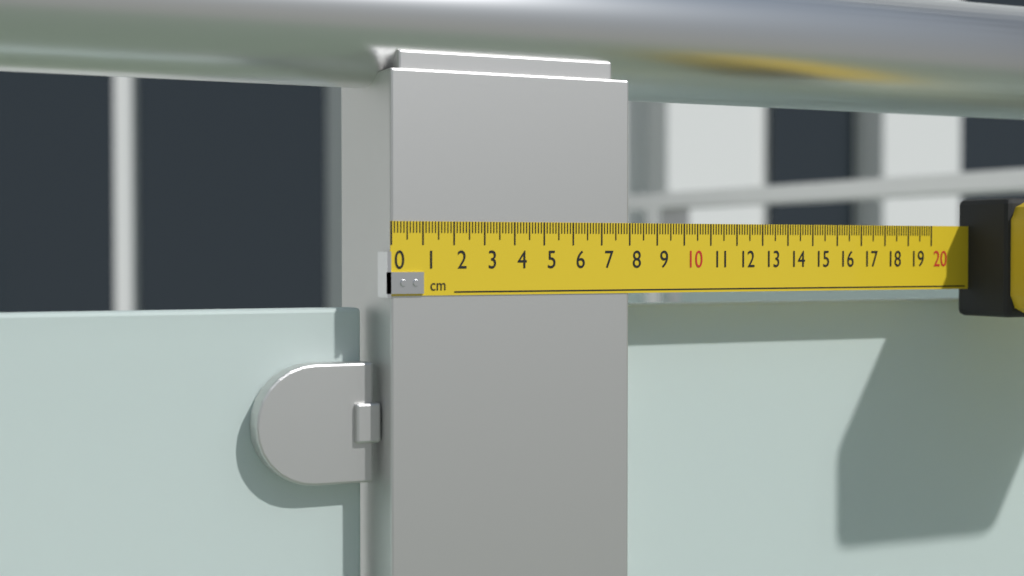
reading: 8.0 cm
